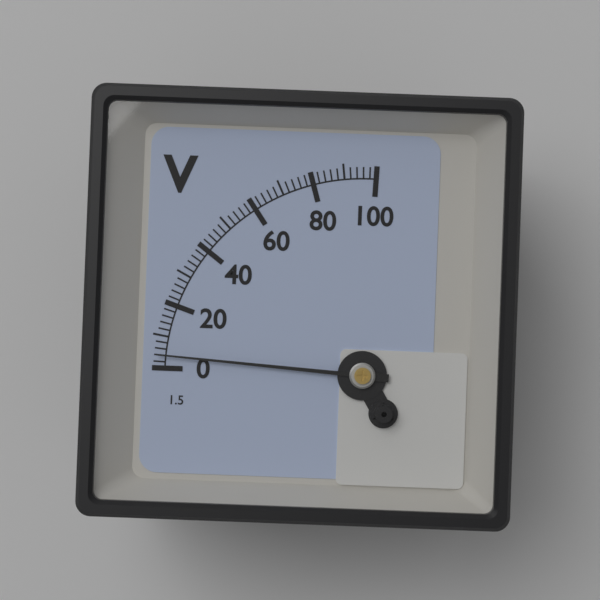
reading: 4 V
